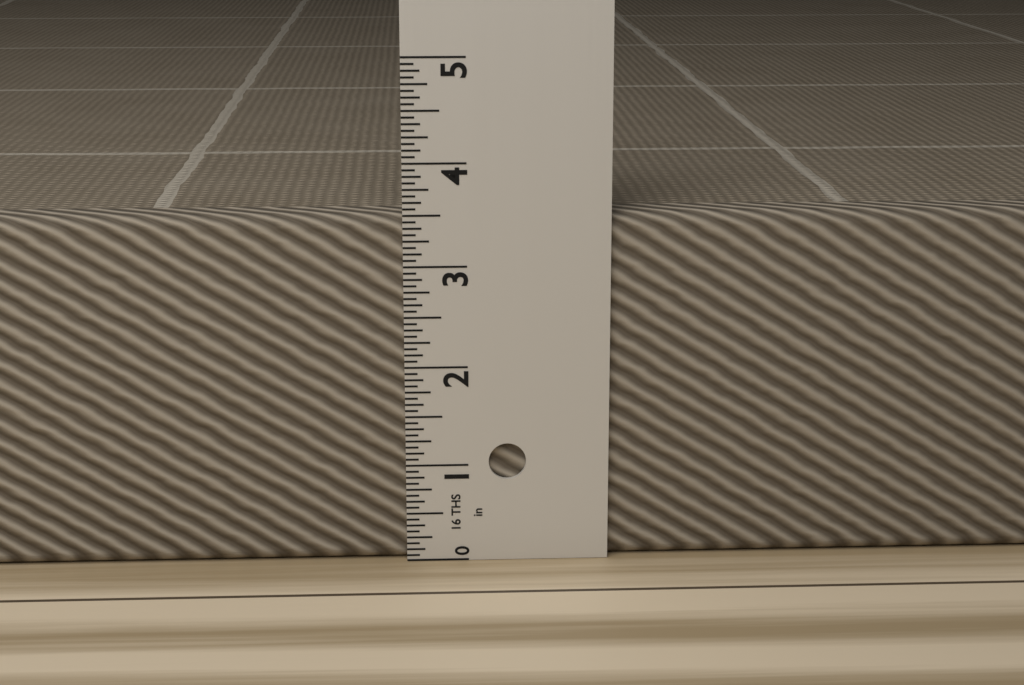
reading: 3.5000 in
